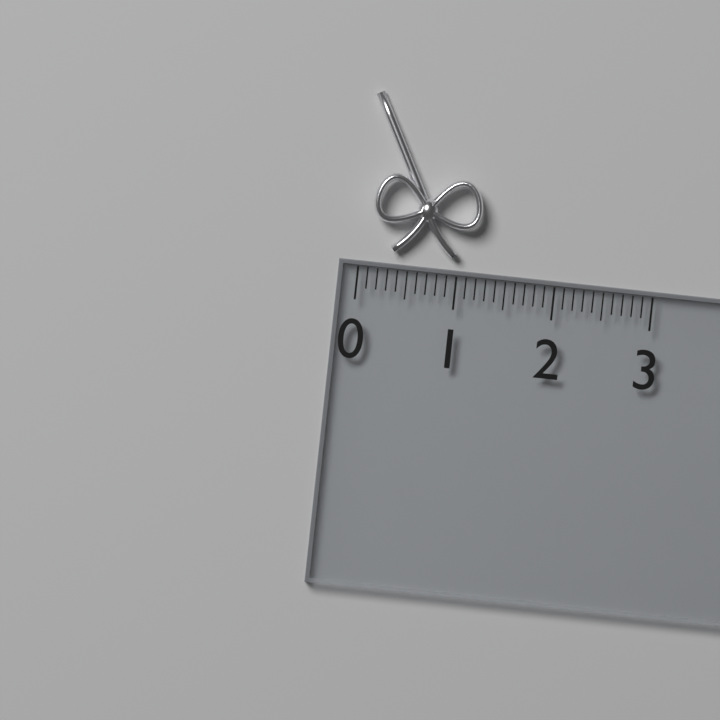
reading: 1.2 (no unit)
